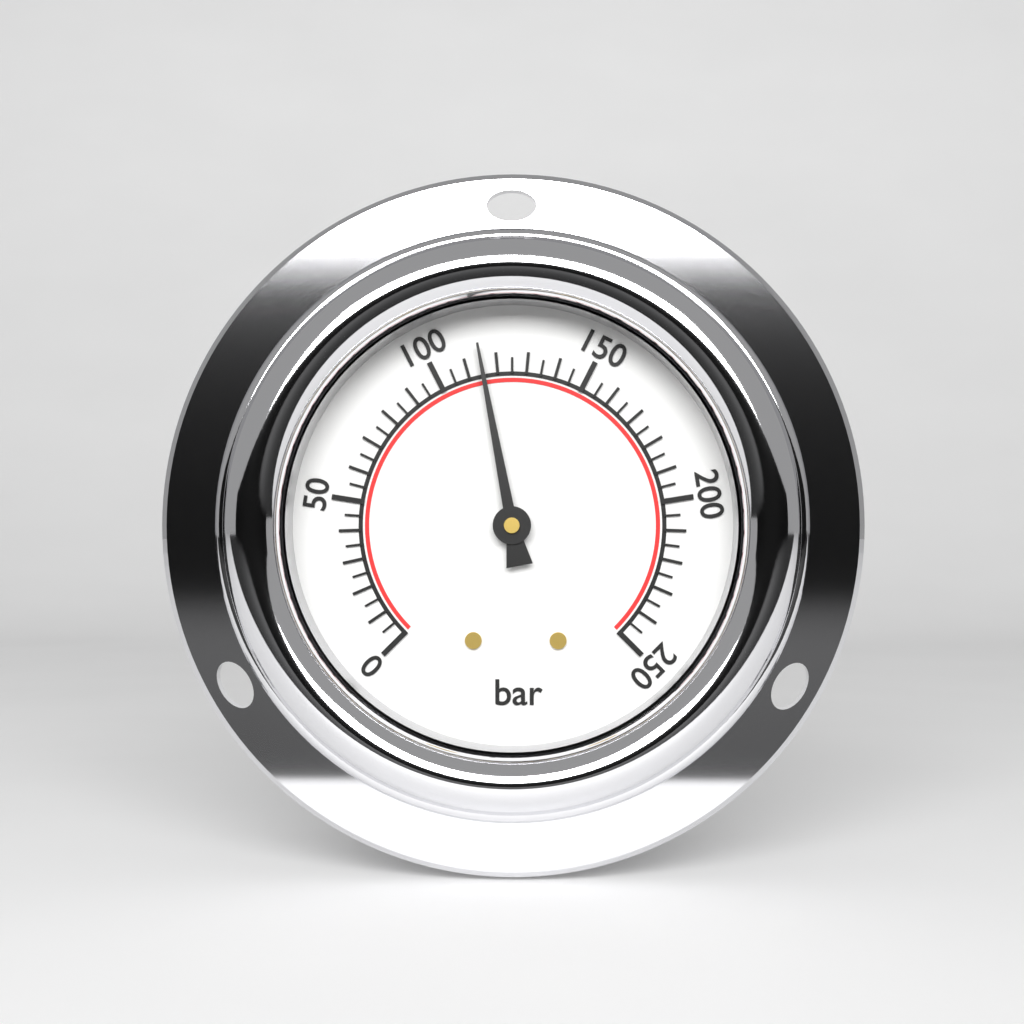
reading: 115 bar
